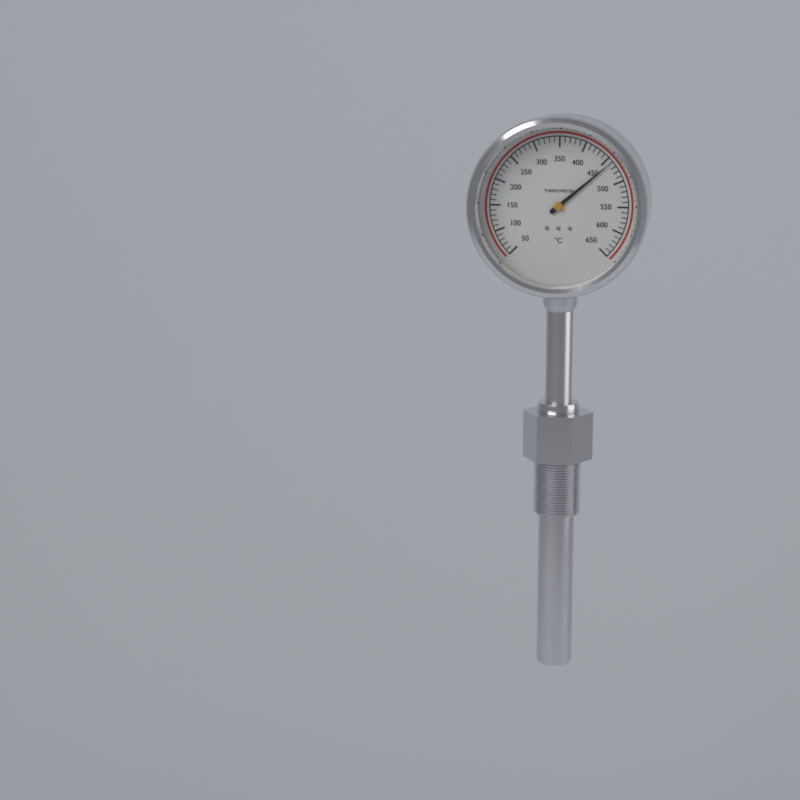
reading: 460 °C
